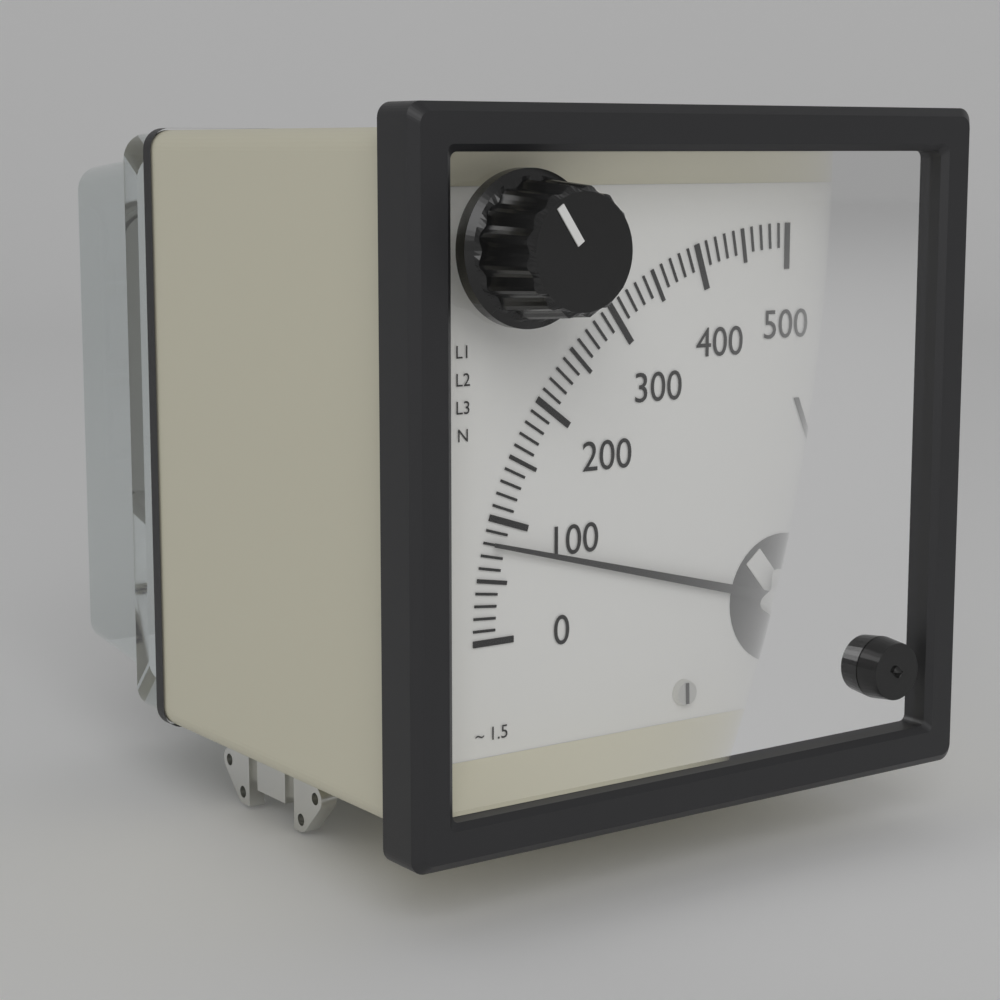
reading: 80 V
